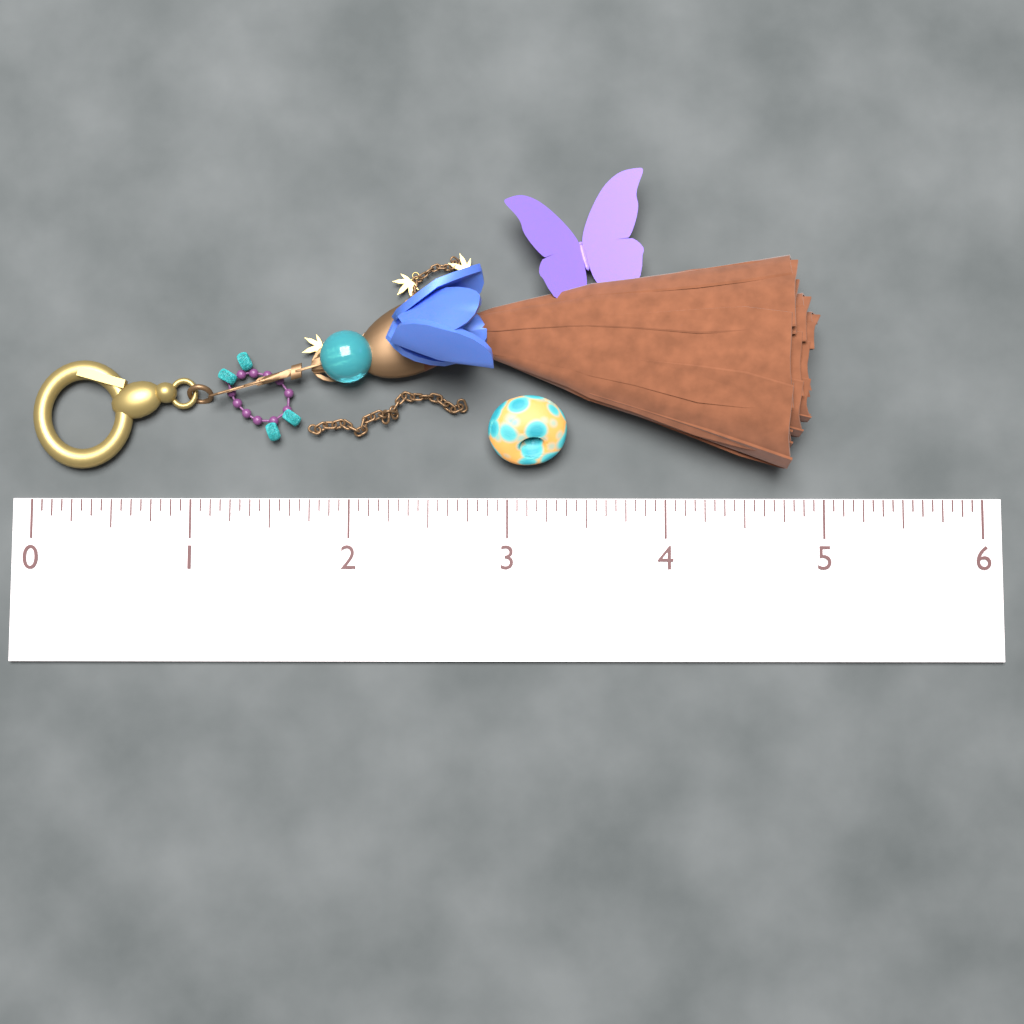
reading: 4.9375 (no unit)
